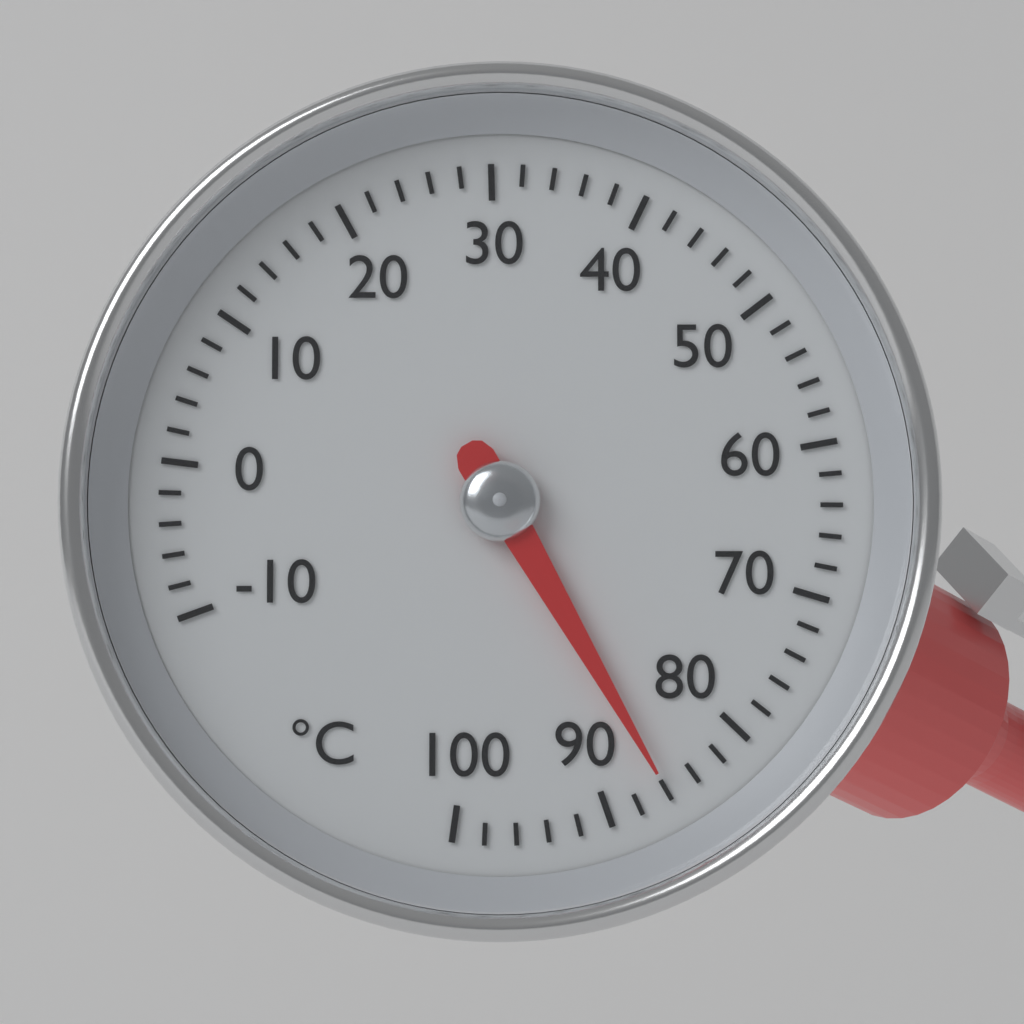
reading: 86 °C
